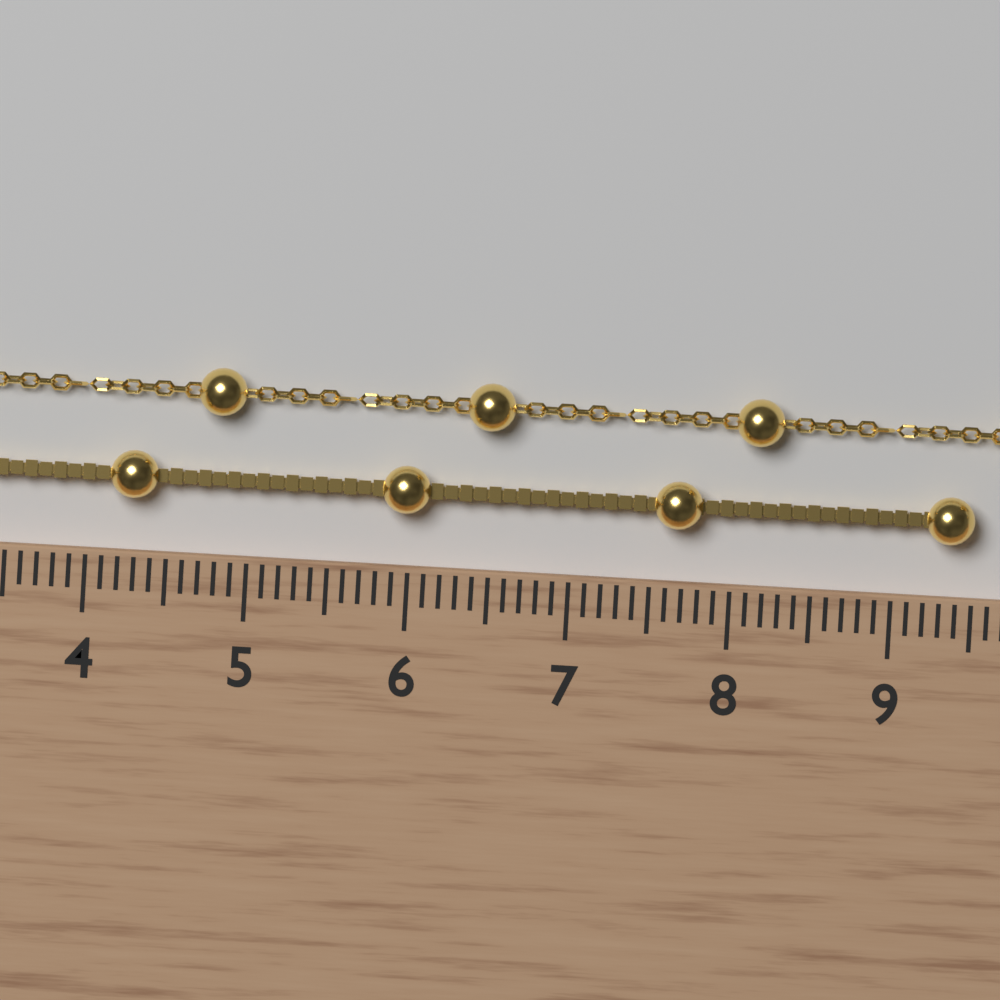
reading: 9.5 cm
